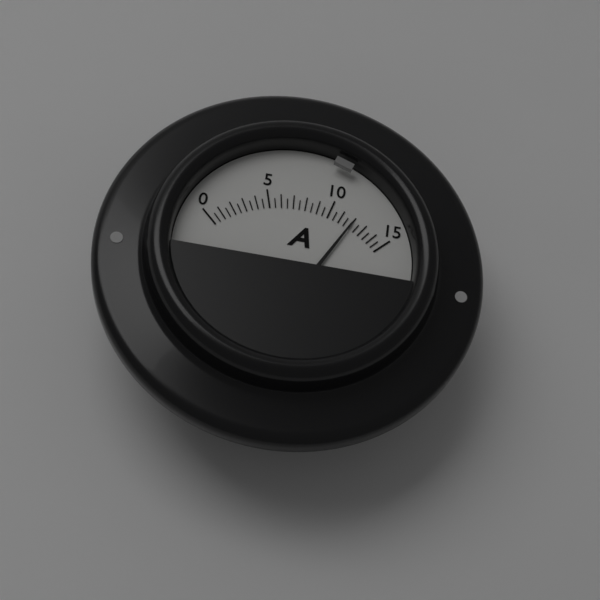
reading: 12.0 A
